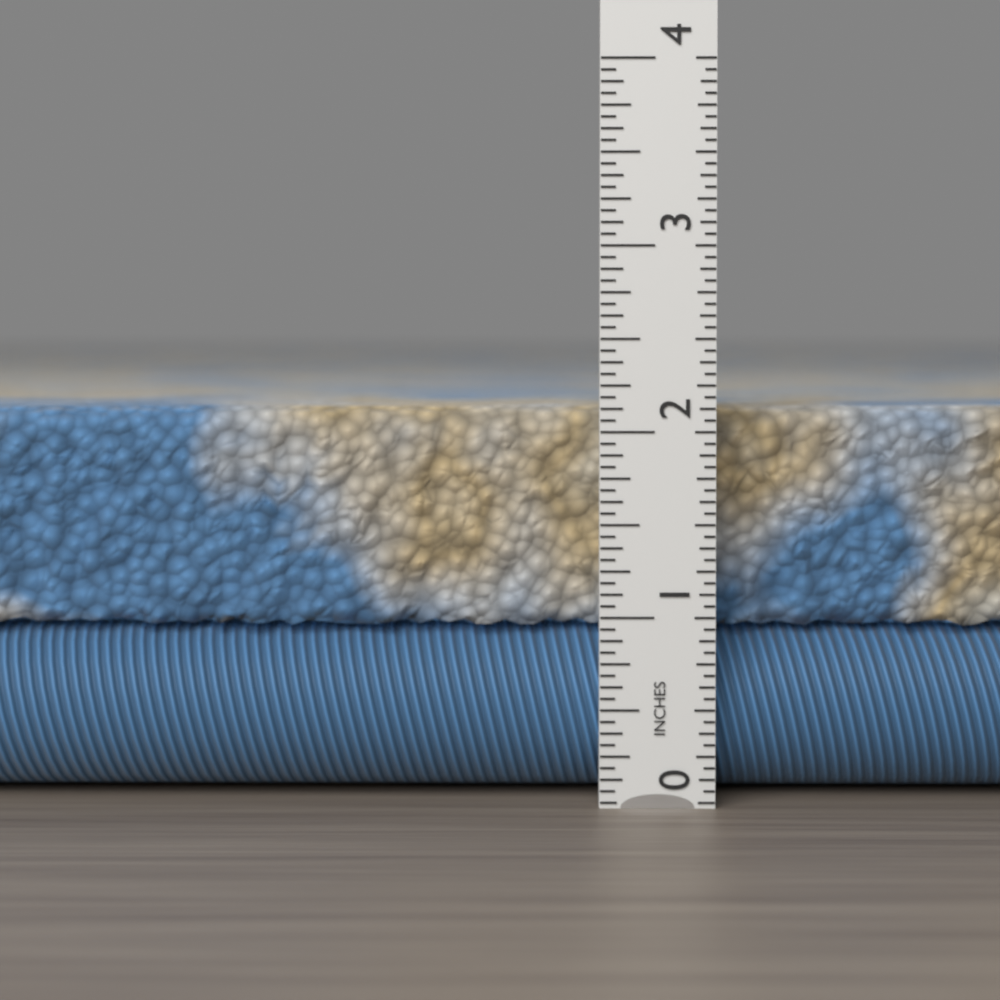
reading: 2.1250 in
